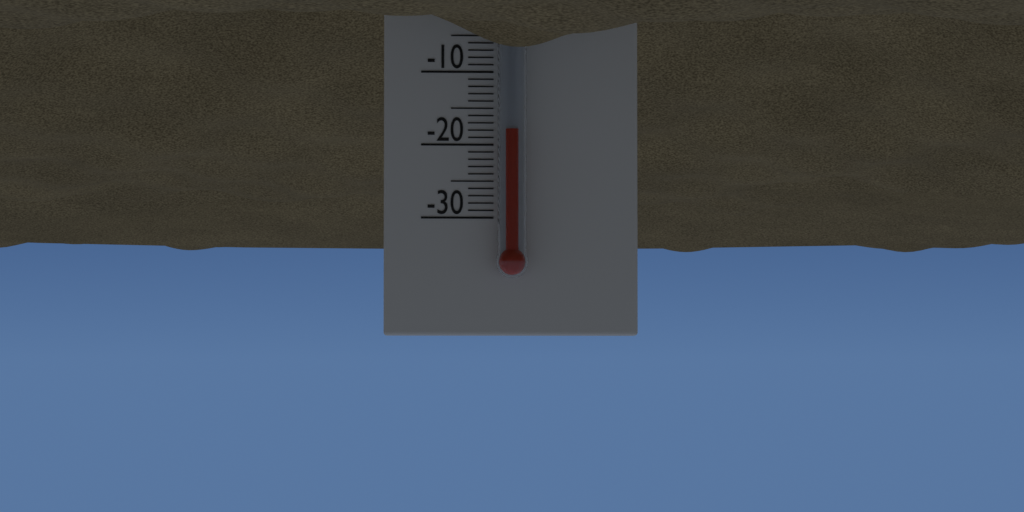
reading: -18 °C
